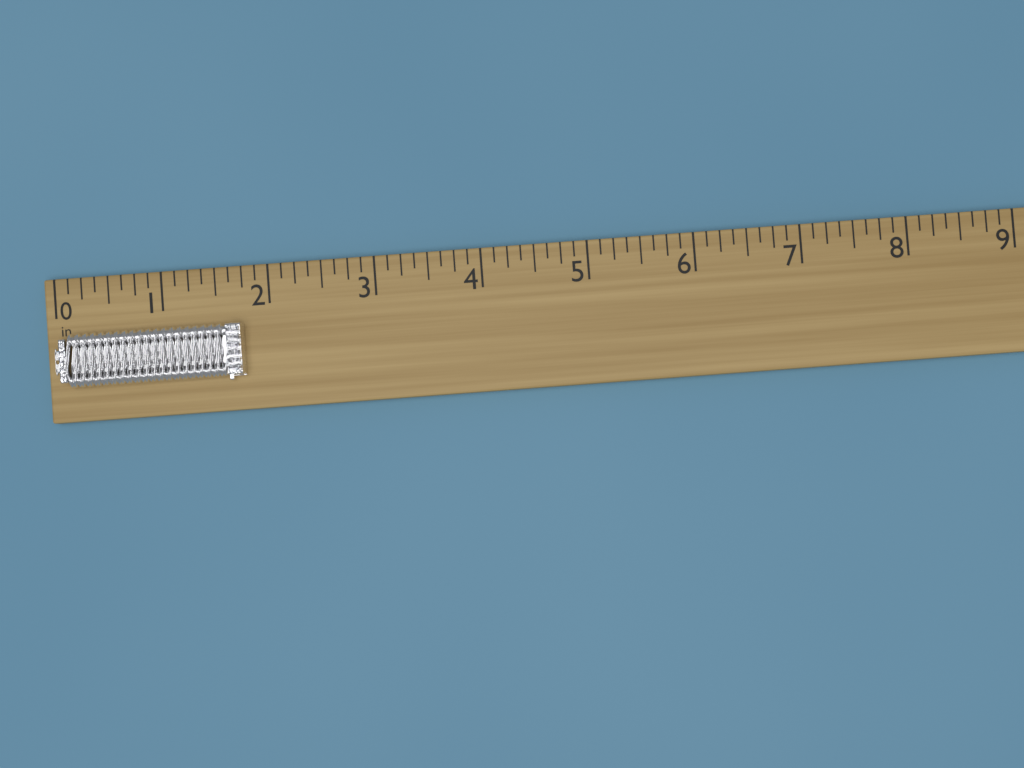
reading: 1.750 in
